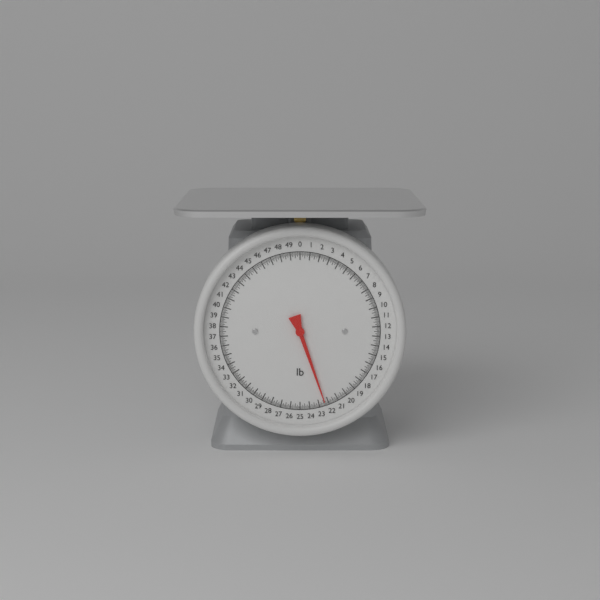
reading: 22.375 lb
